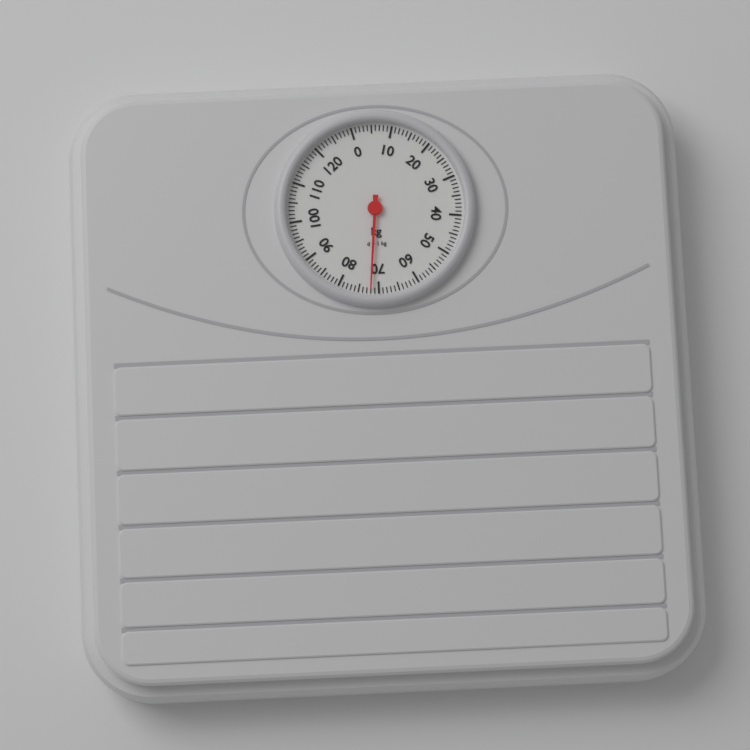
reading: 72 kg
